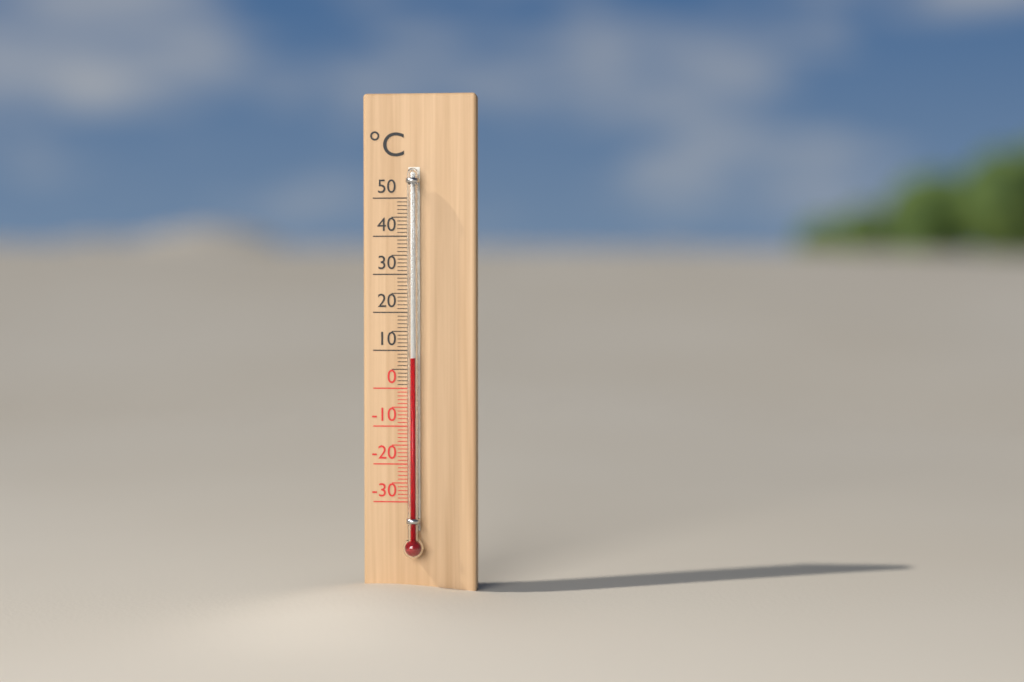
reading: 8 °C
